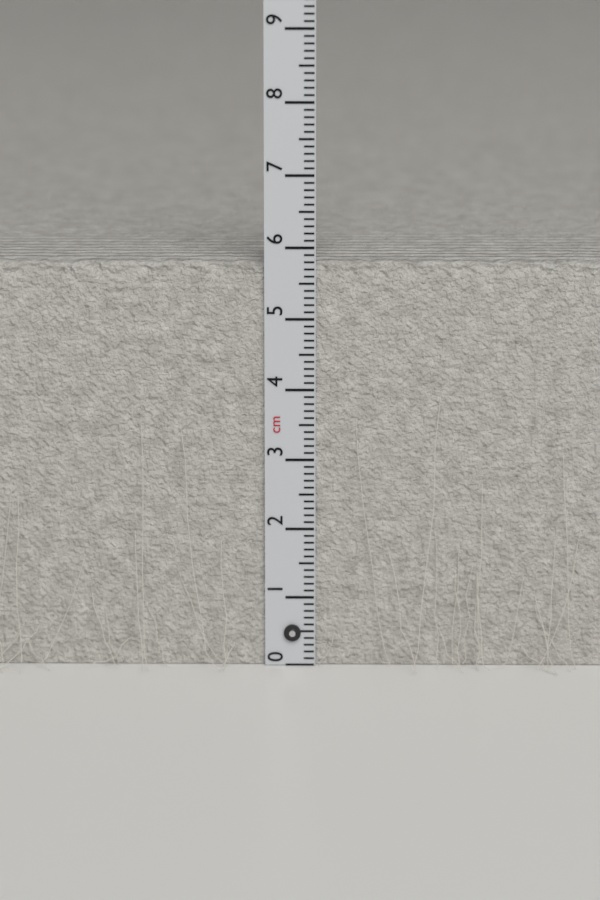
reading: 5.8 cm
